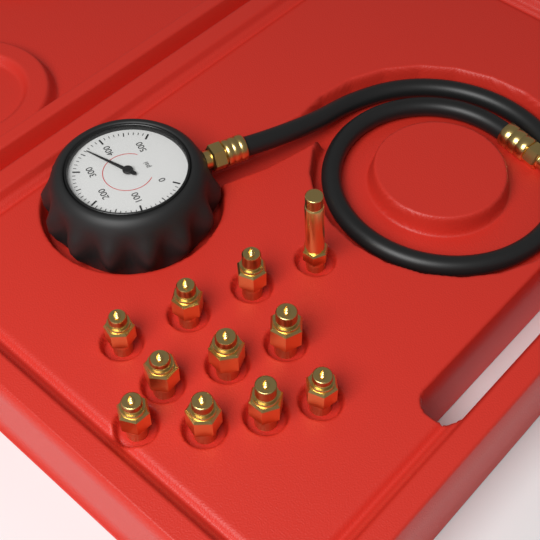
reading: 360 psi
